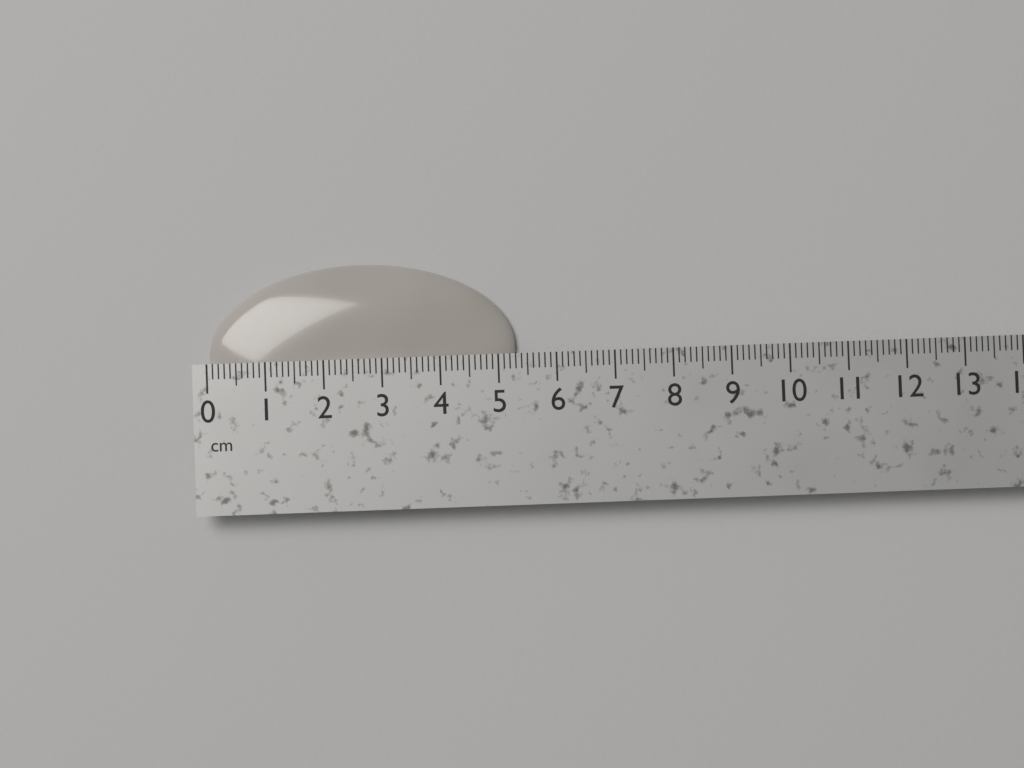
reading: 5.3 cm
